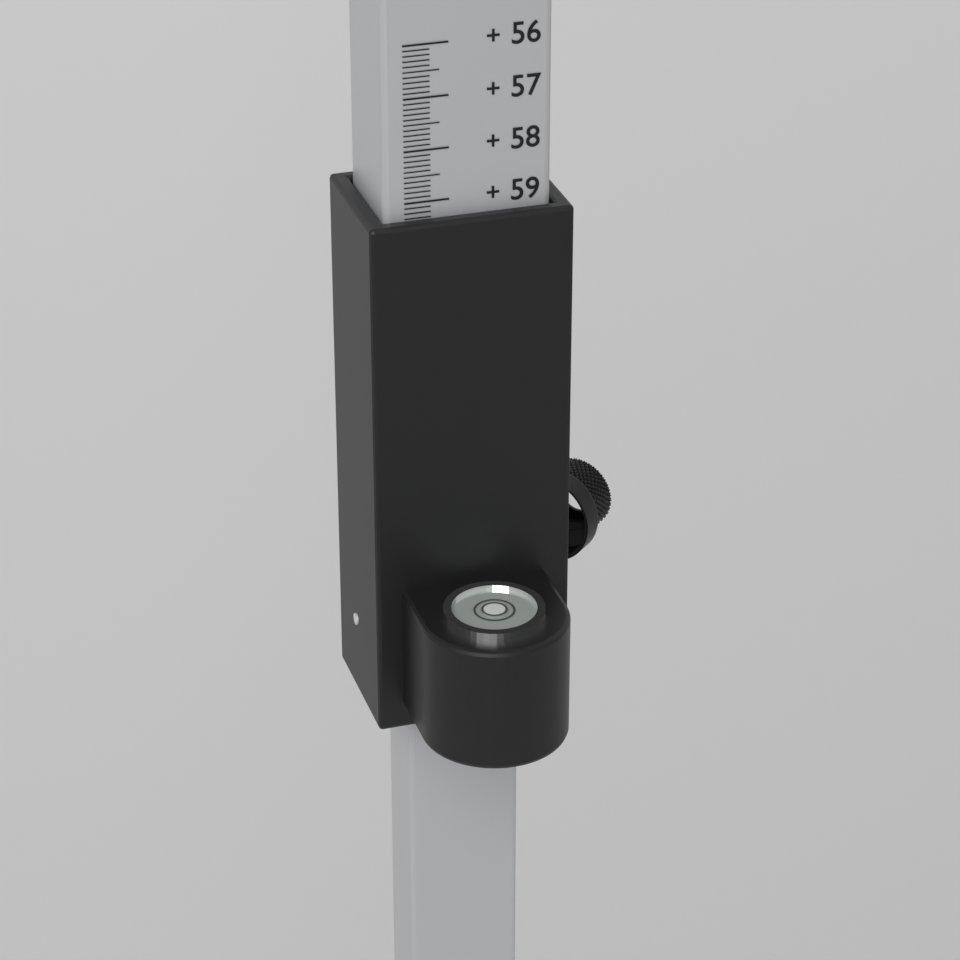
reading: 59.3 (no unit)
